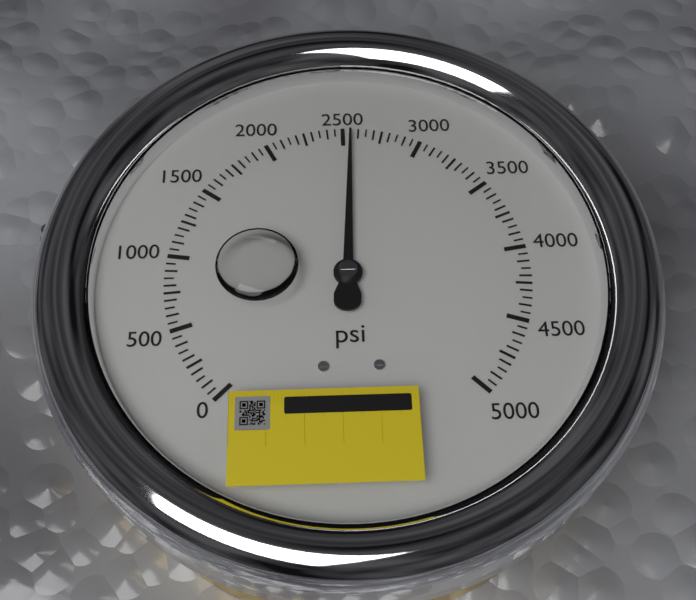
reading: 2550 psi
